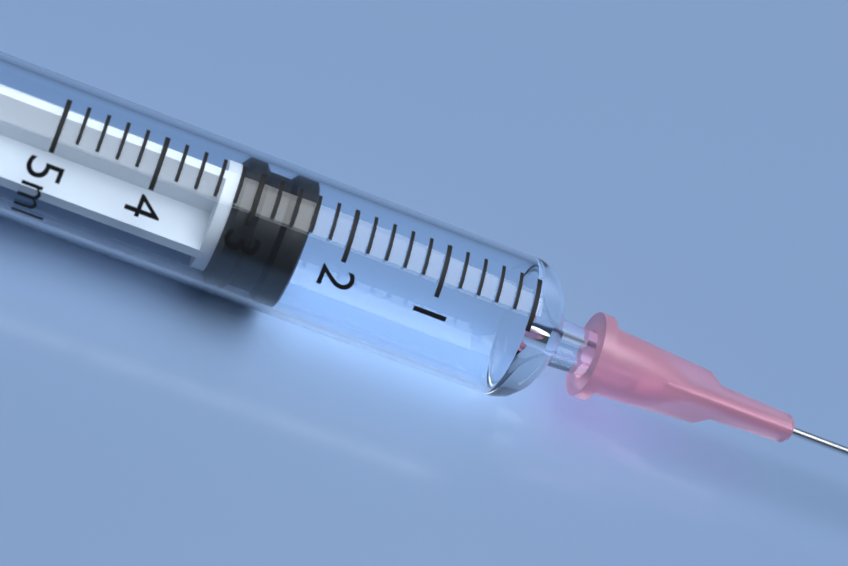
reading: 2.4 ml
